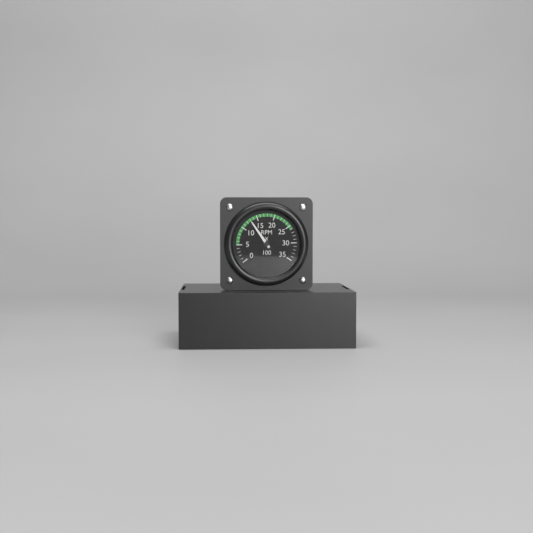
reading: 13 RPM x 100
